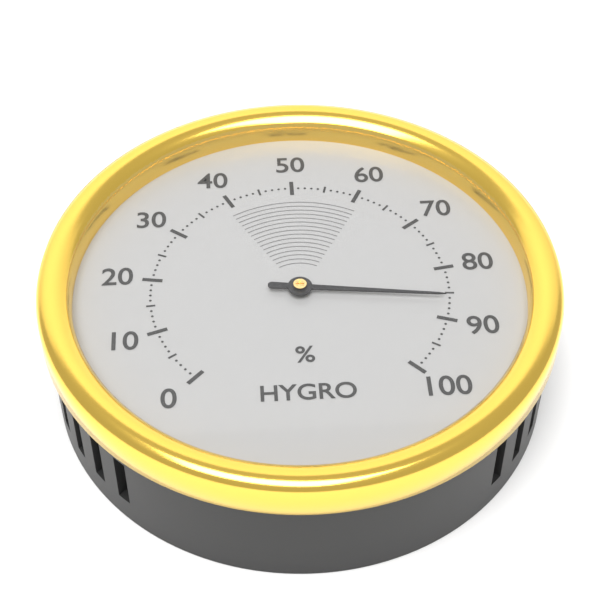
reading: 86 %
